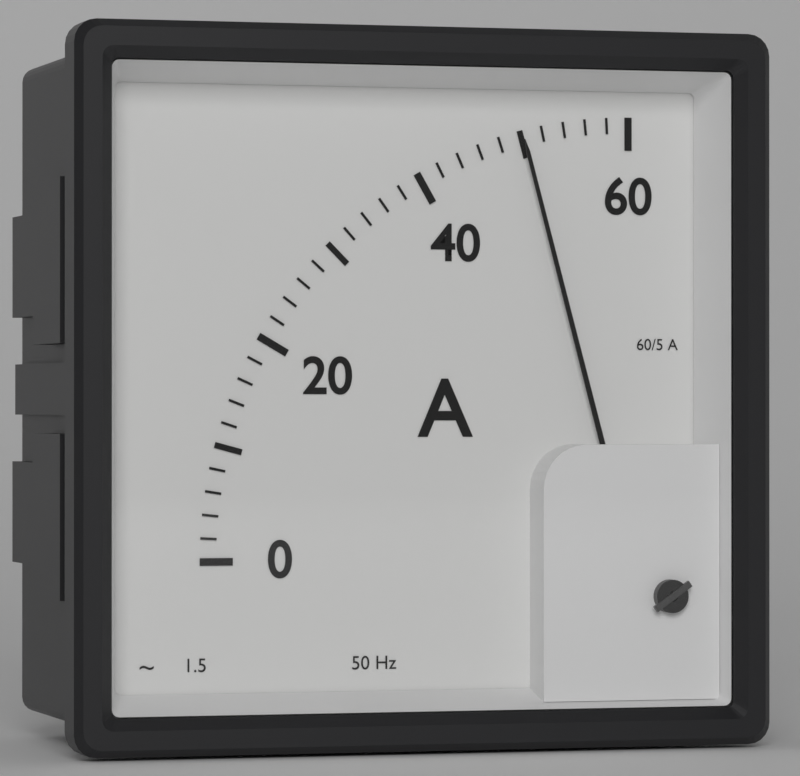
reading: 50 A
